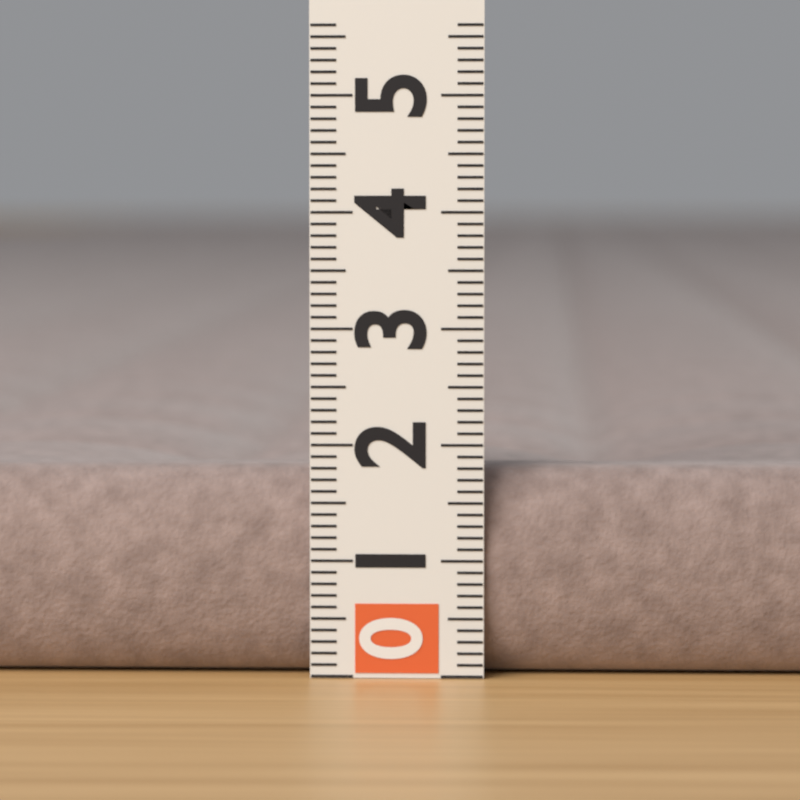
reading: 1.8 (no unit)
